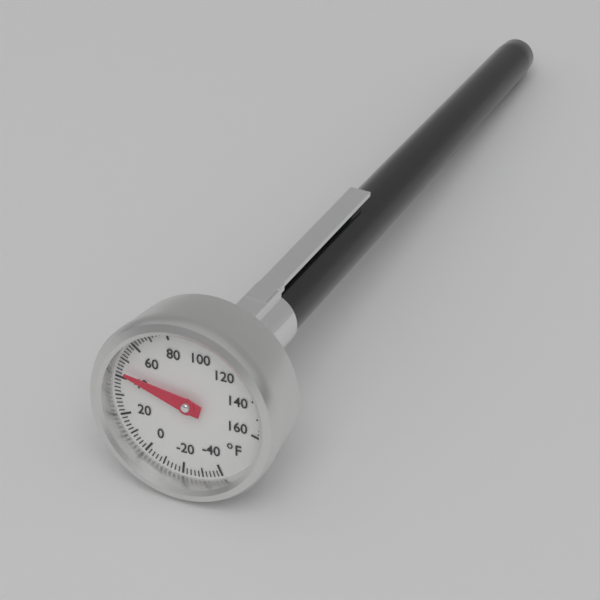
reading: 44 °F
